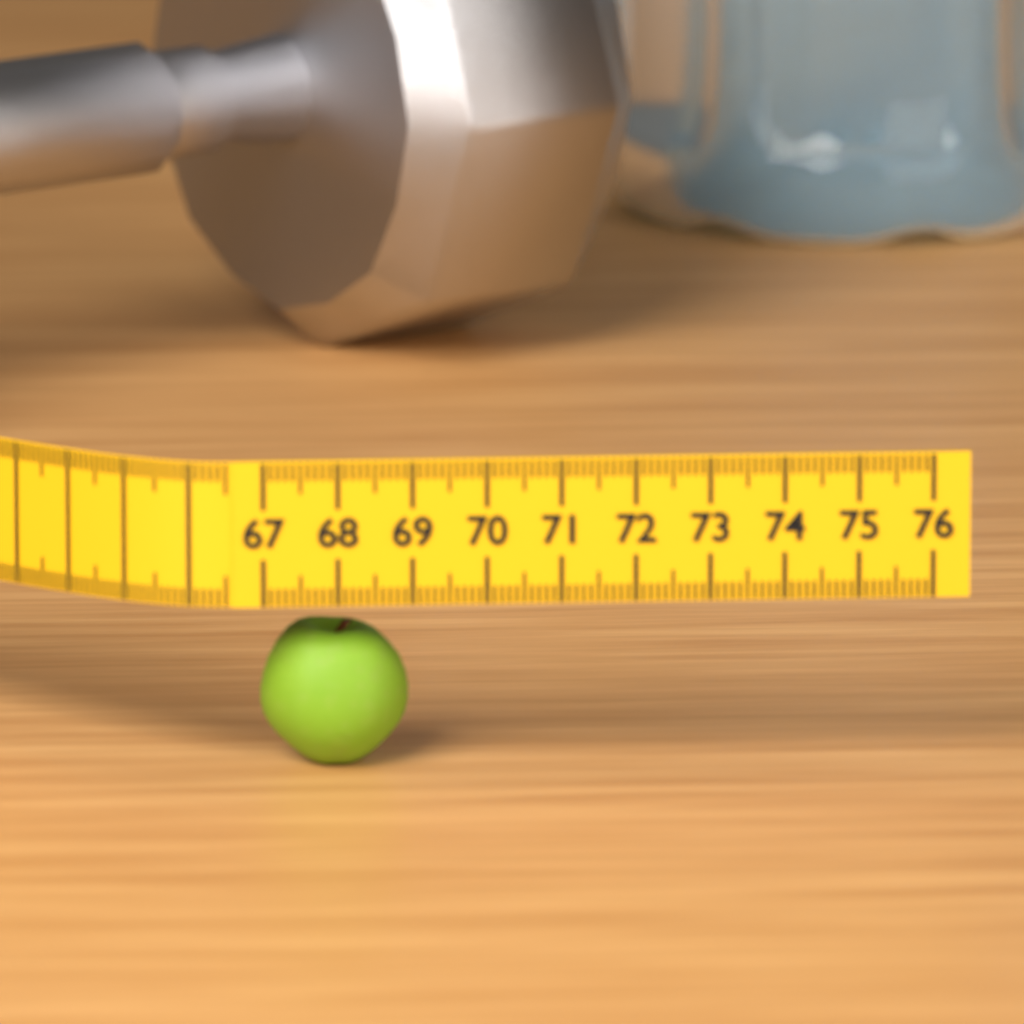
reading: 69.0 (no unit)
